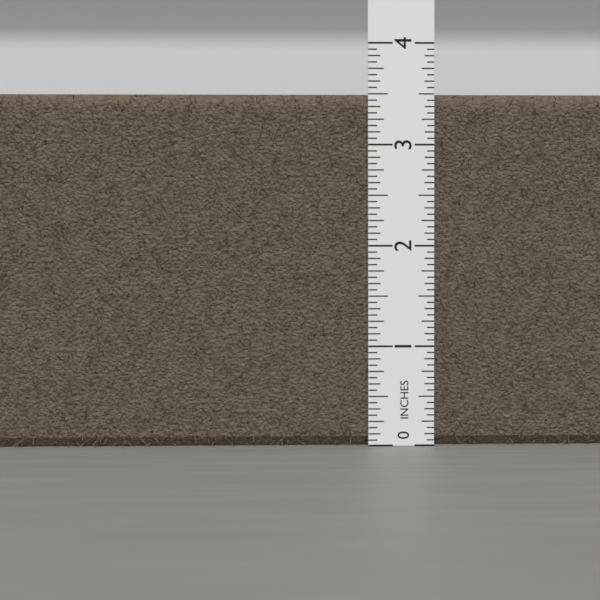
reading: 3.5000 in
